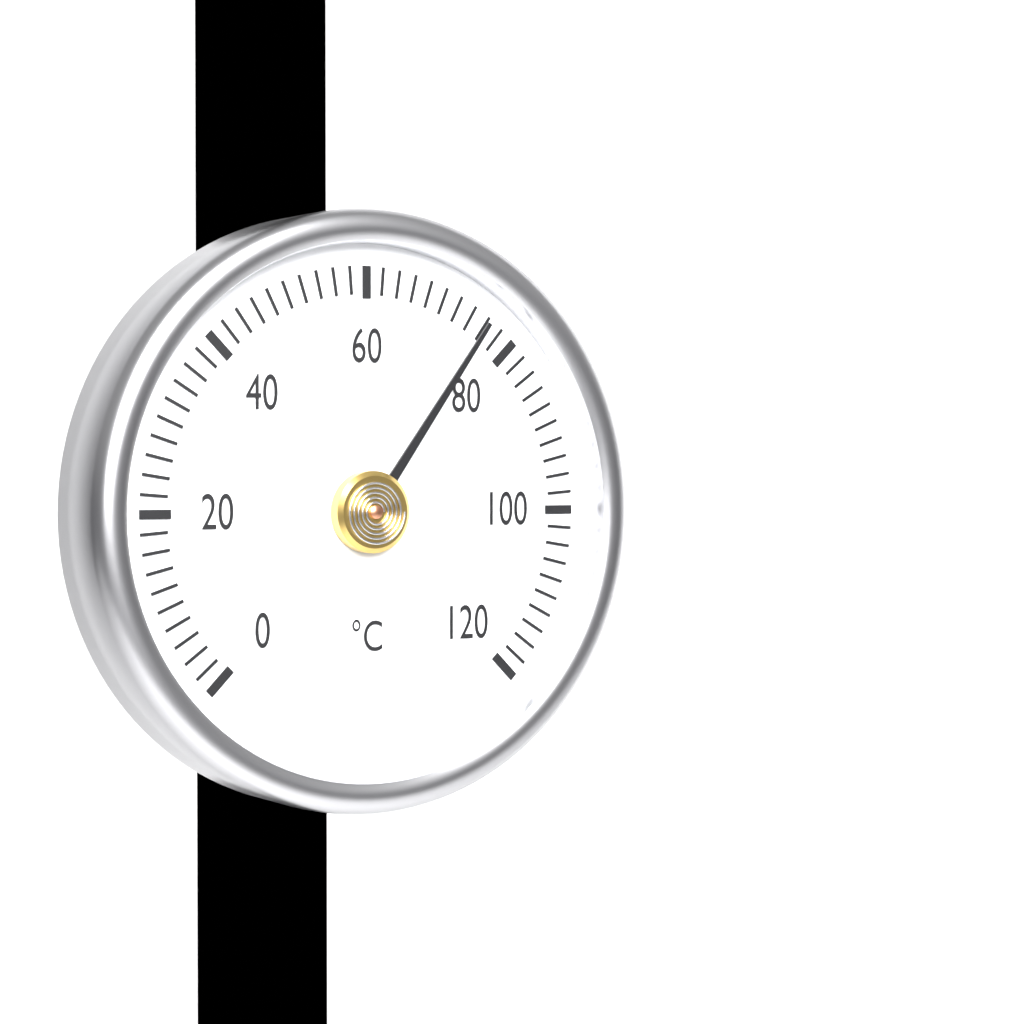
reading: 76 °C
